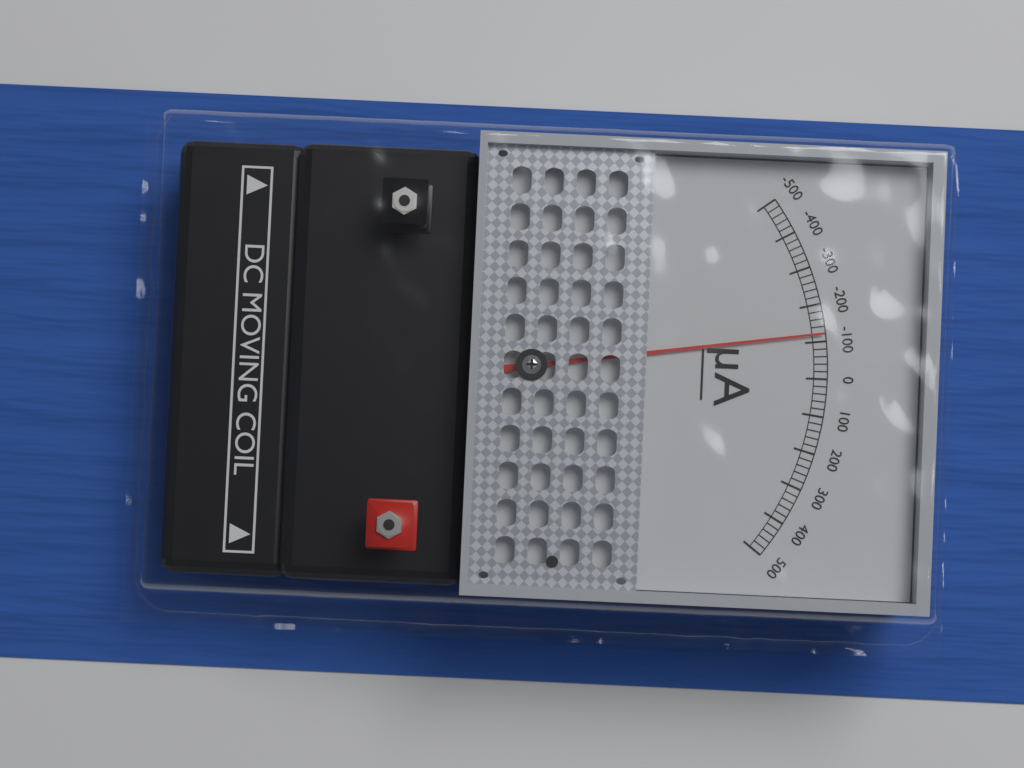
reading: -120 µA
